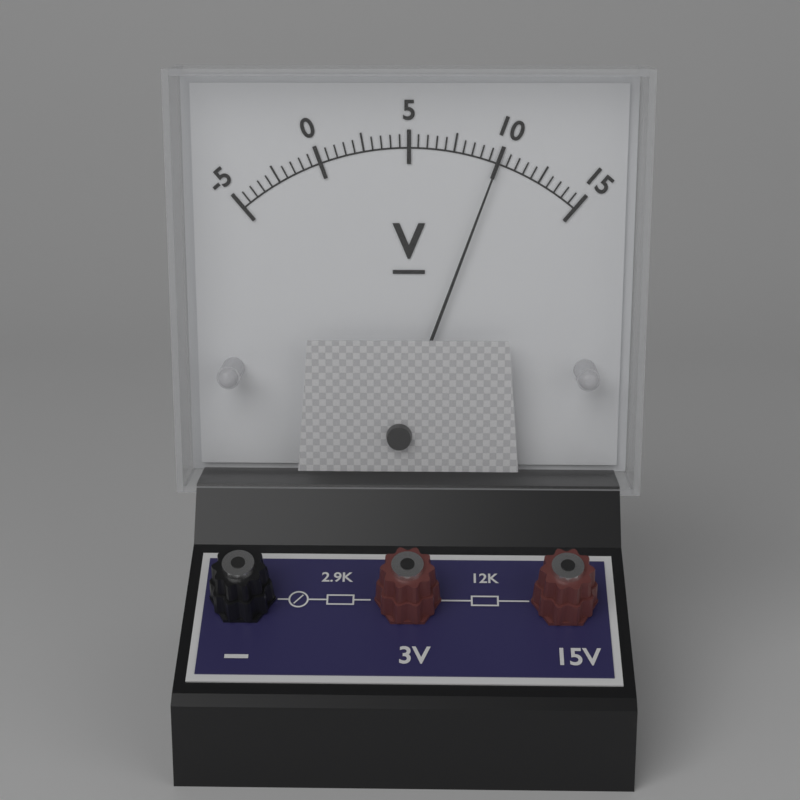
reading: 10.0 V
